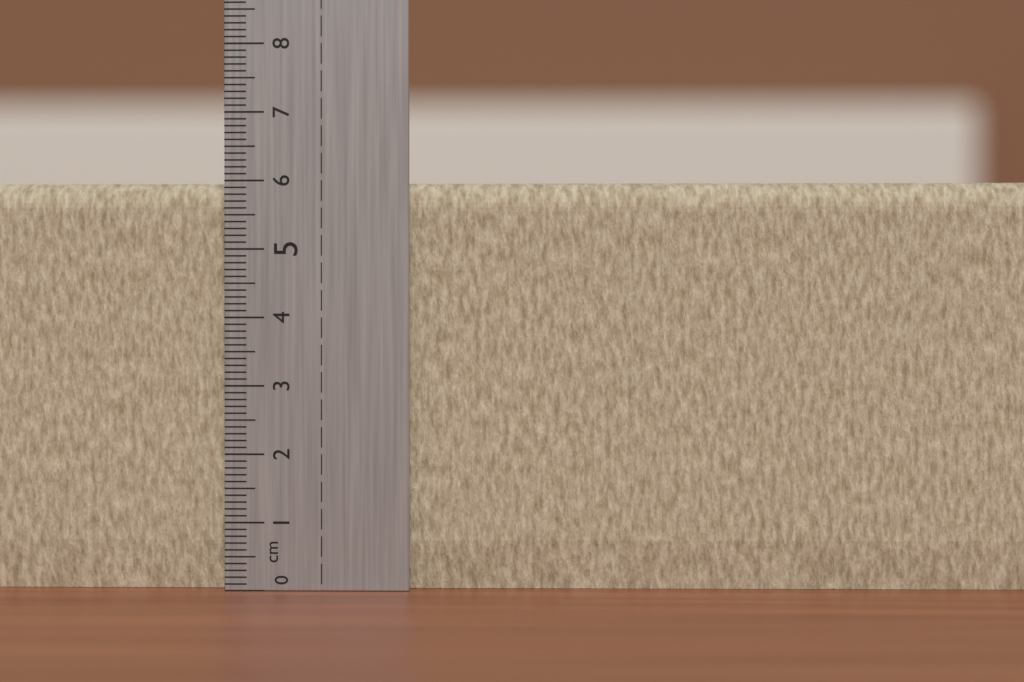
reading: 6.0 cm
